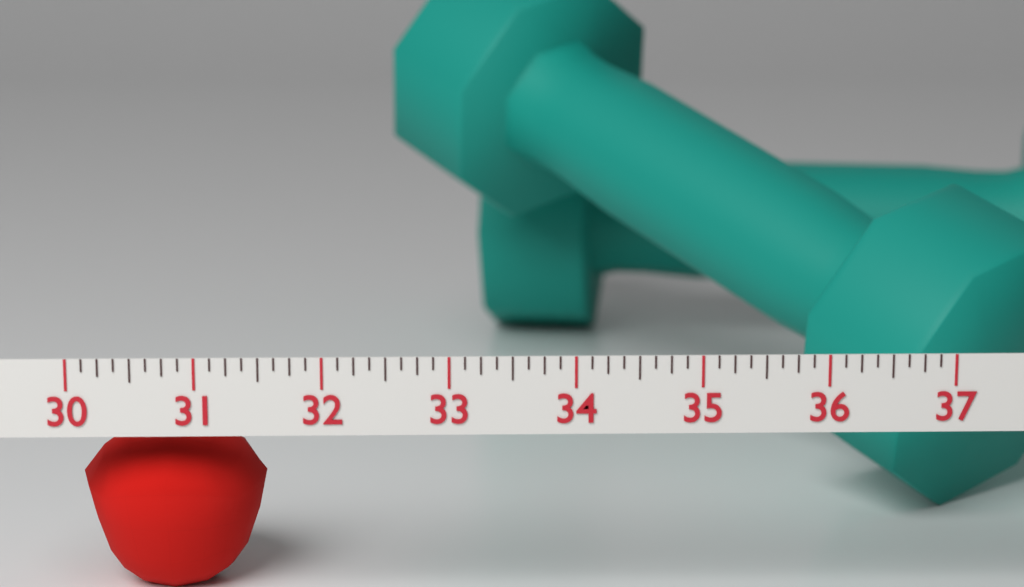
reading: 31.500 (no unit)
